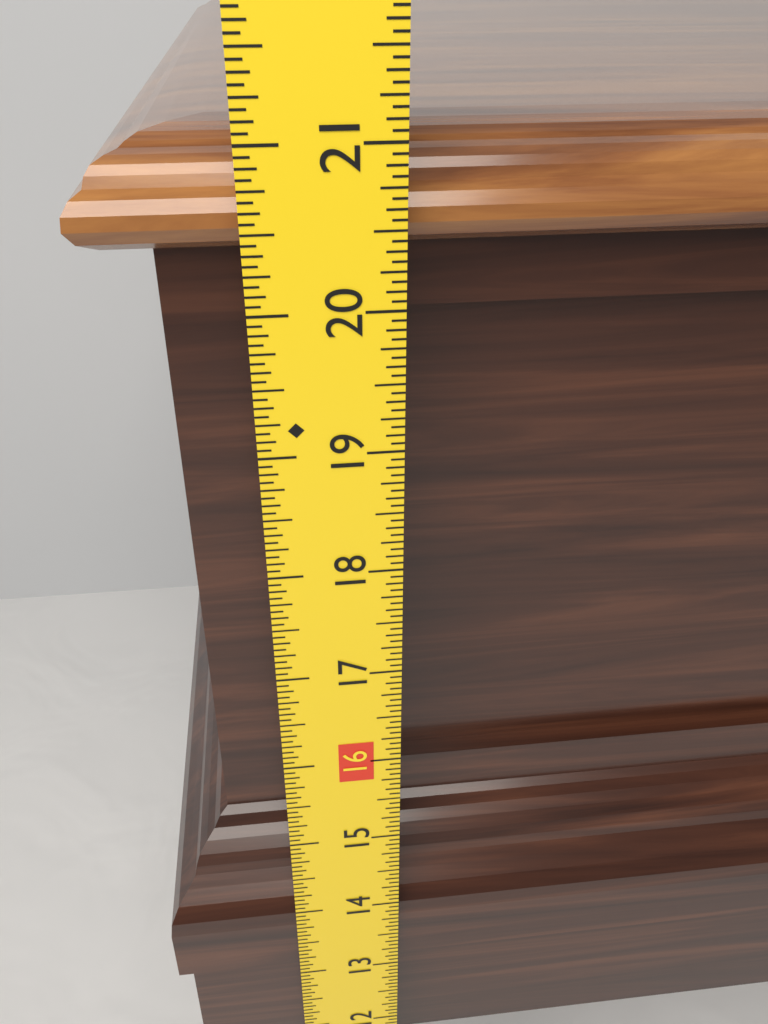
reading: 21.0000 in
